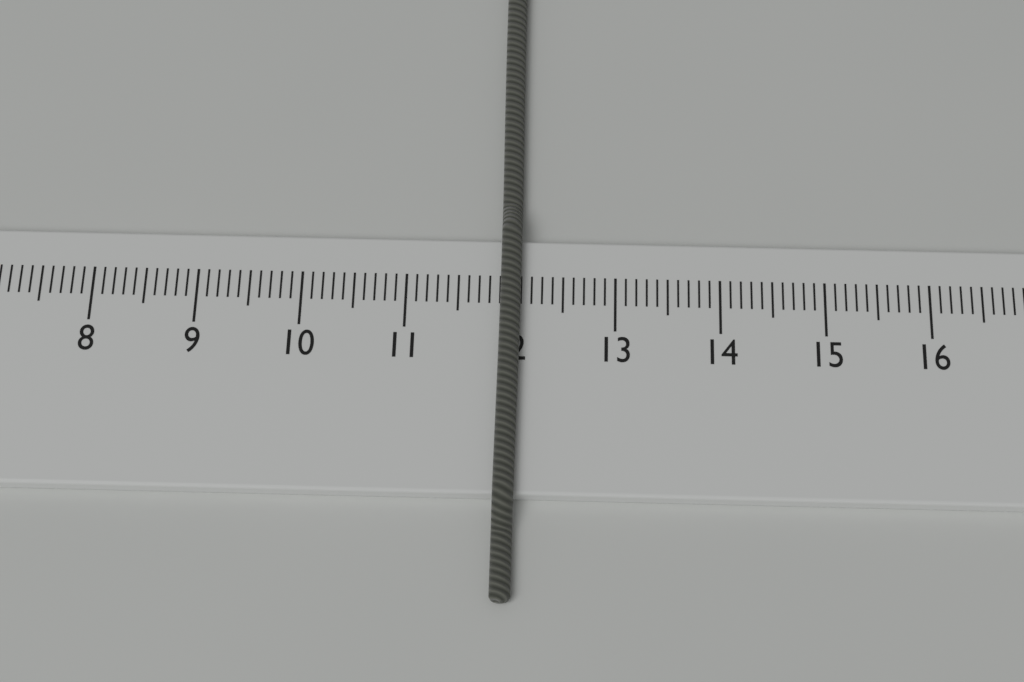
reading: 12.1 cm
